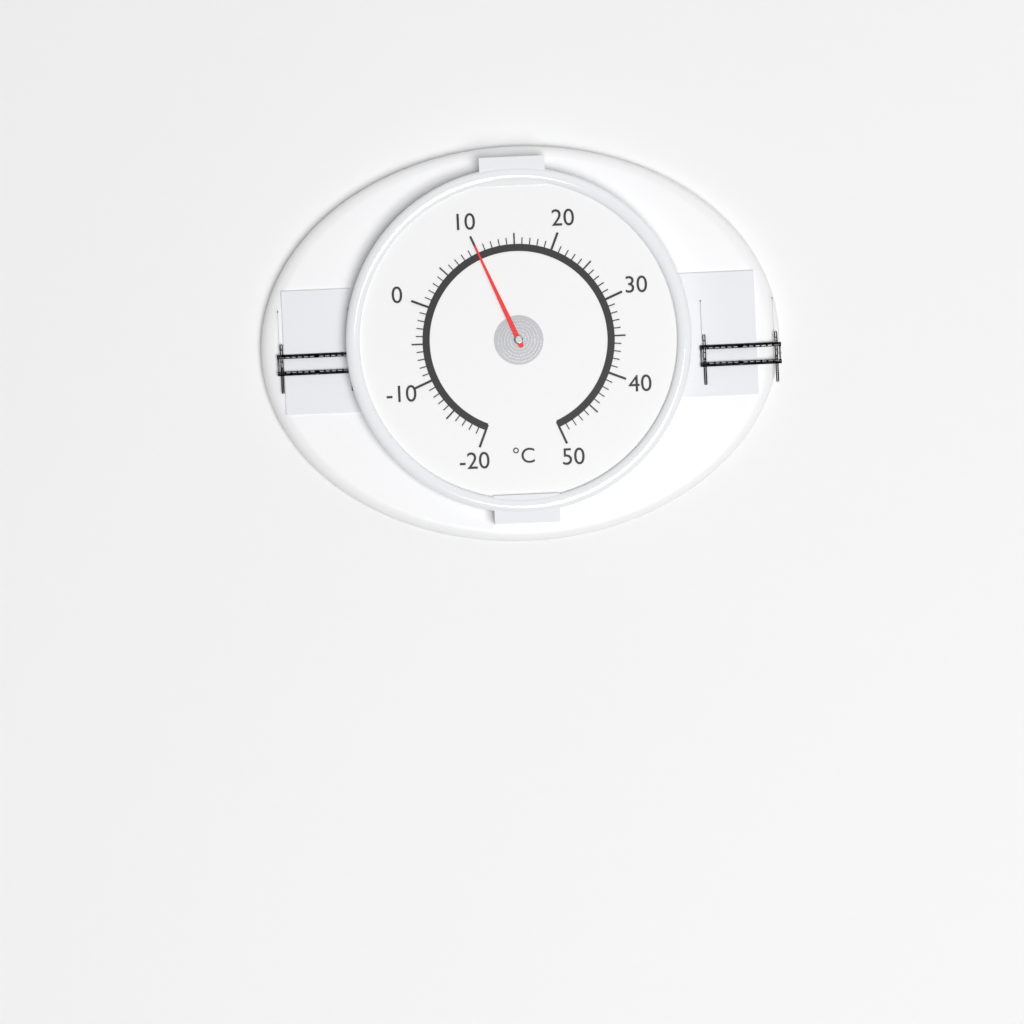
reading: 10 °C
